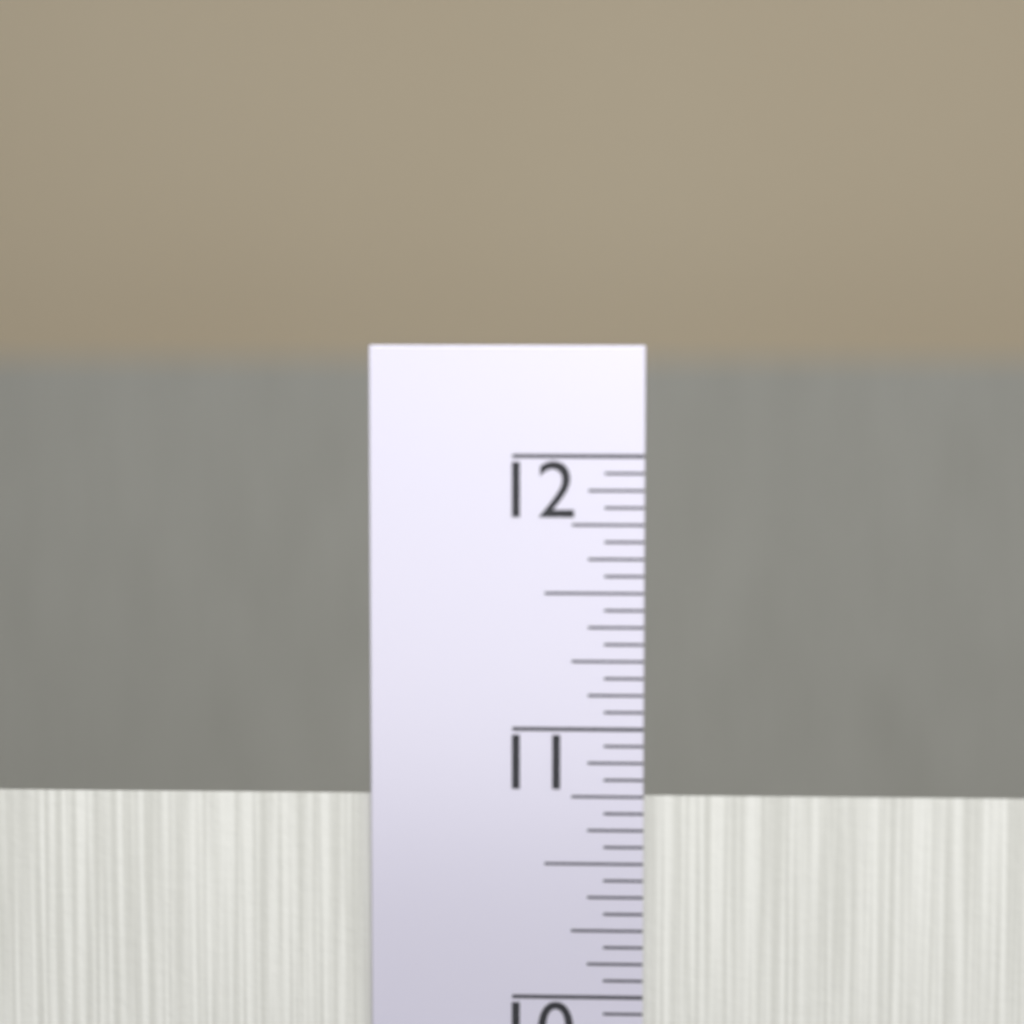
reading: 10.7500 in
